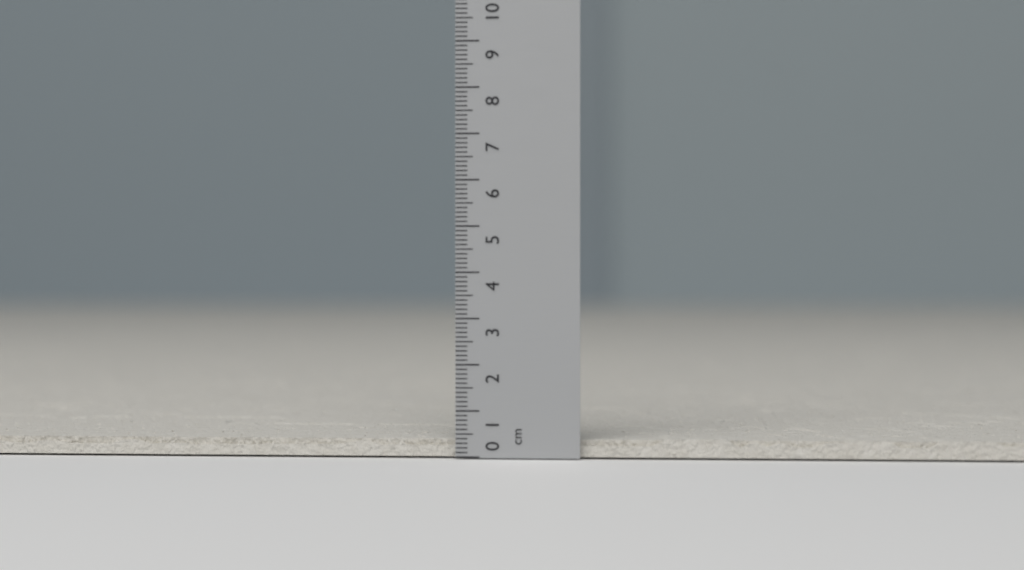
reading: 0.4 cm
